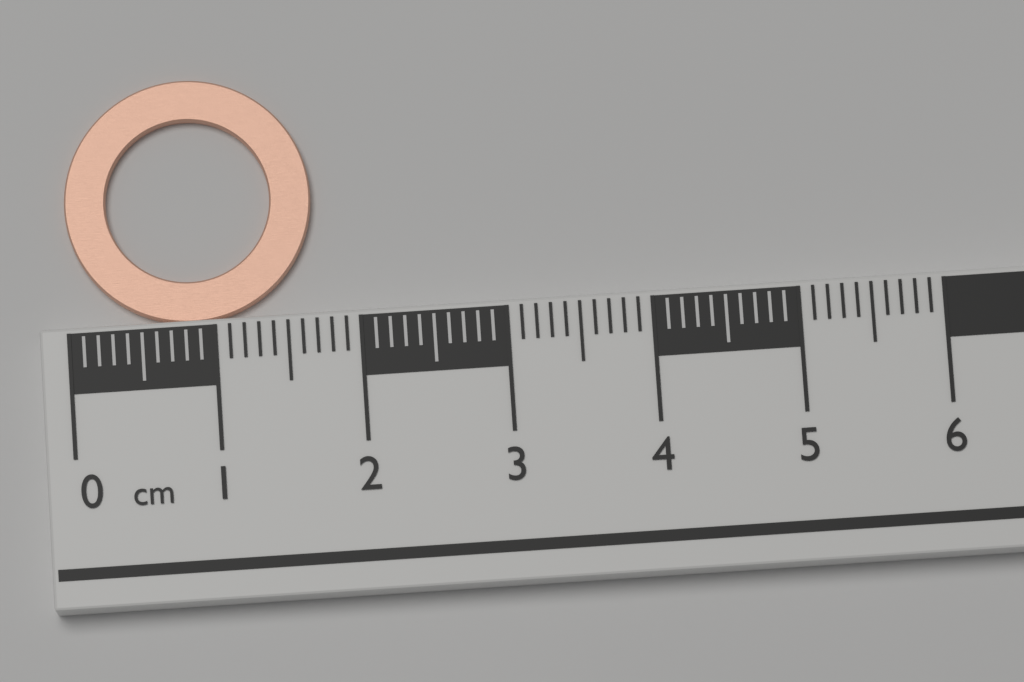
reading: 1.7 cm
